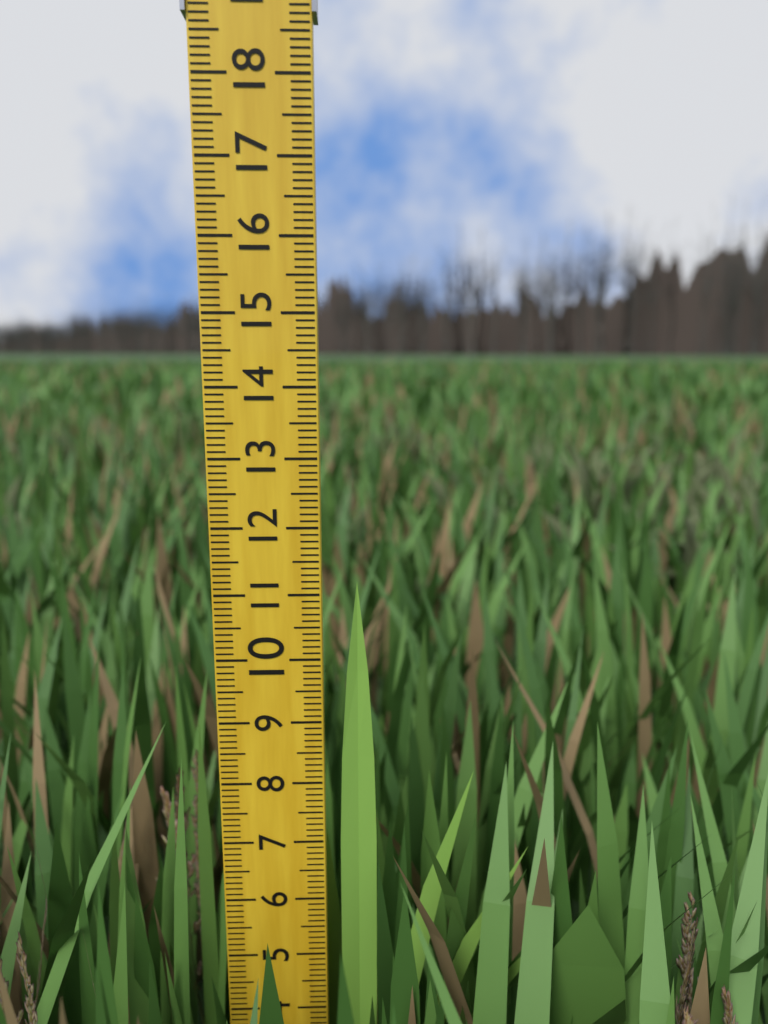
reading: 11.2 (no unit)
